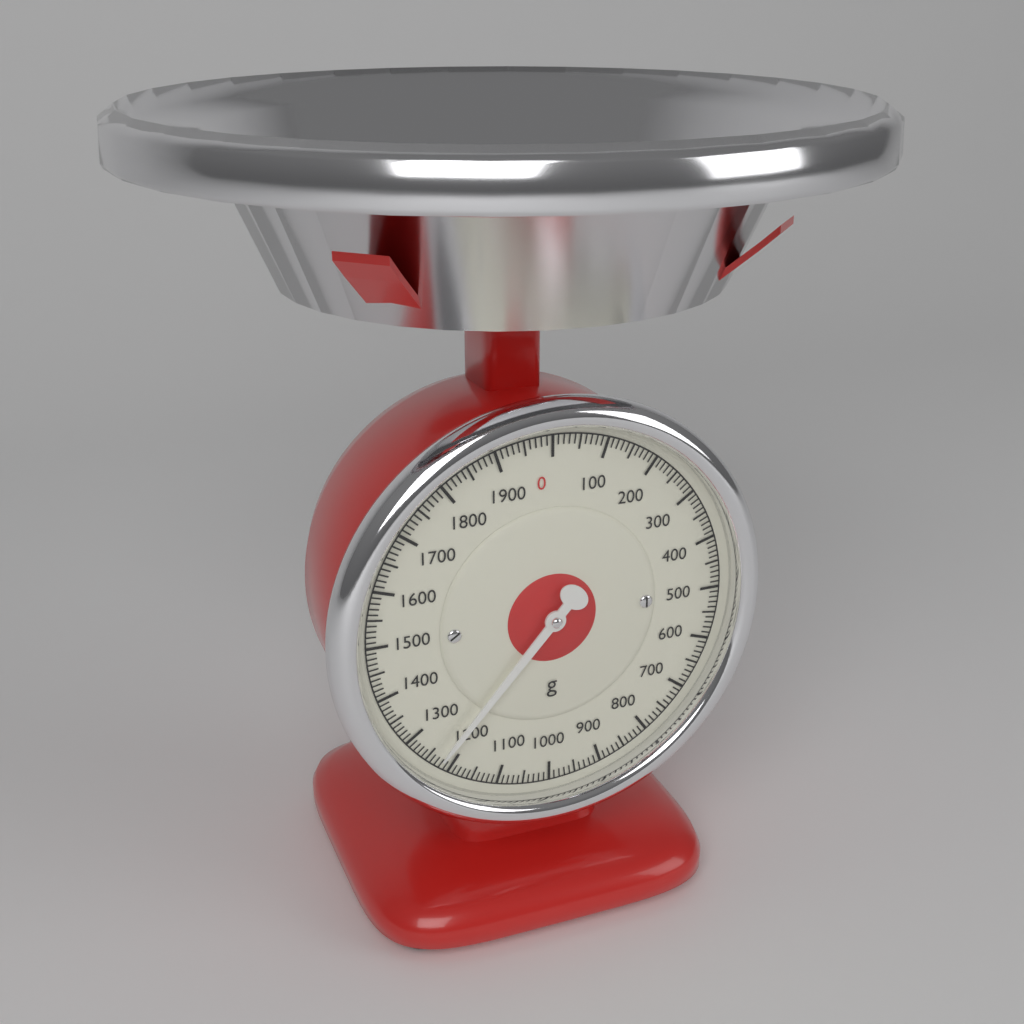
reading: 1230 g
